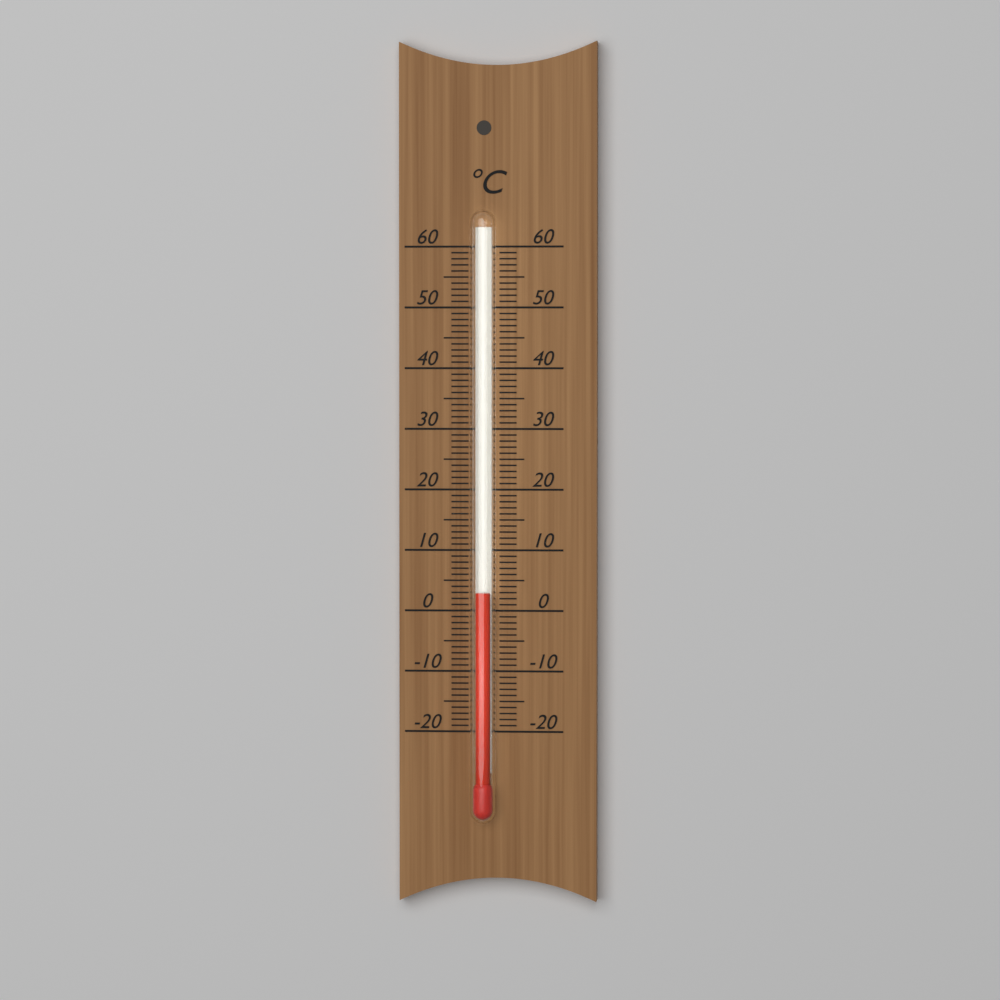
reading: 3 °C
